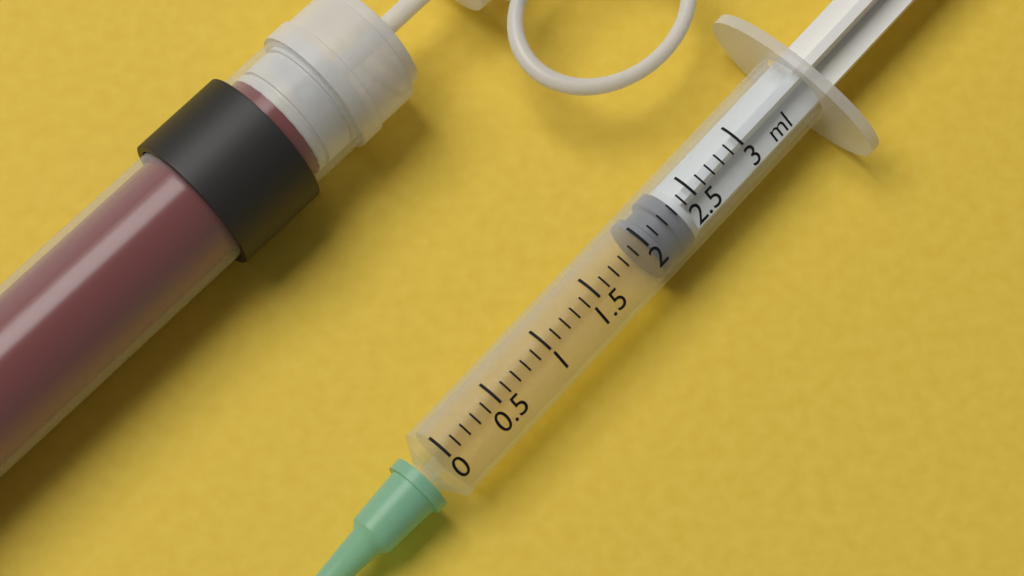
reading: 2.0 ml
